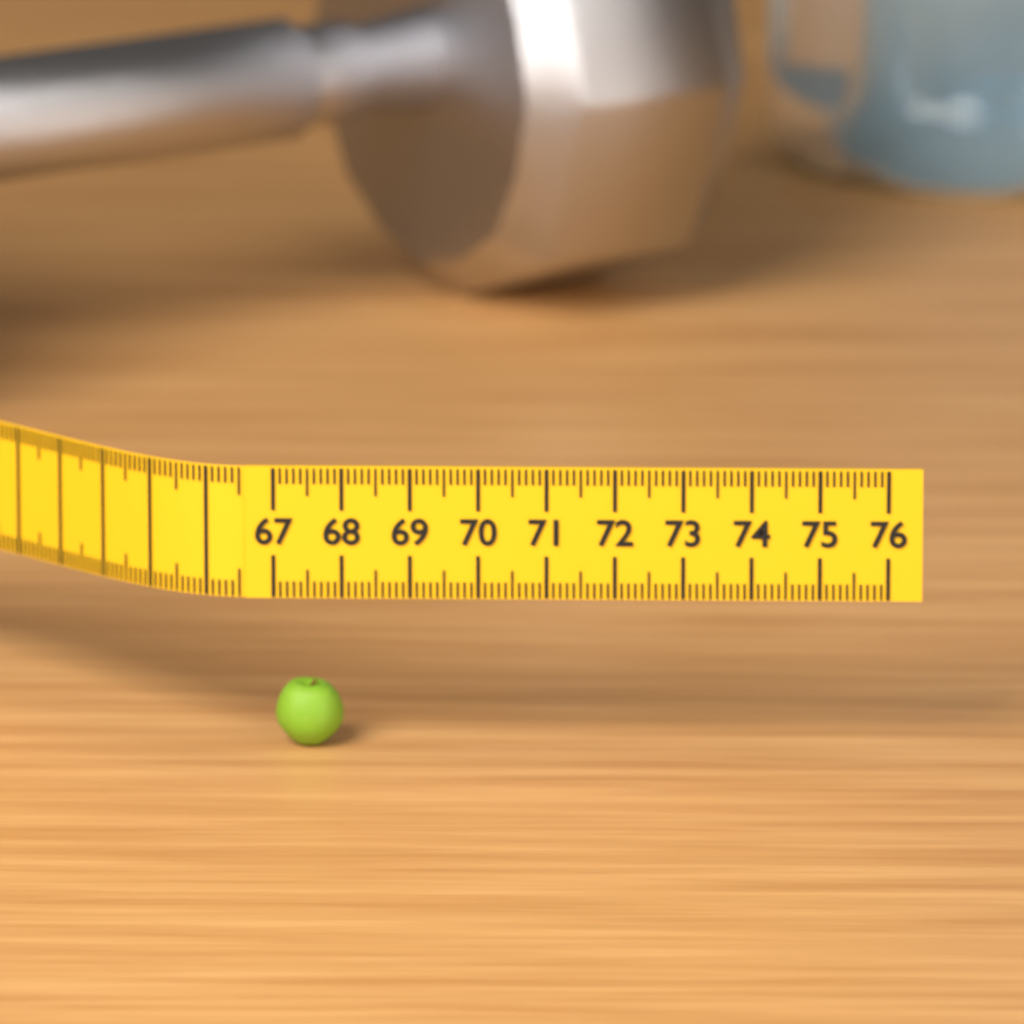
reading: 68.0 (no unit)
